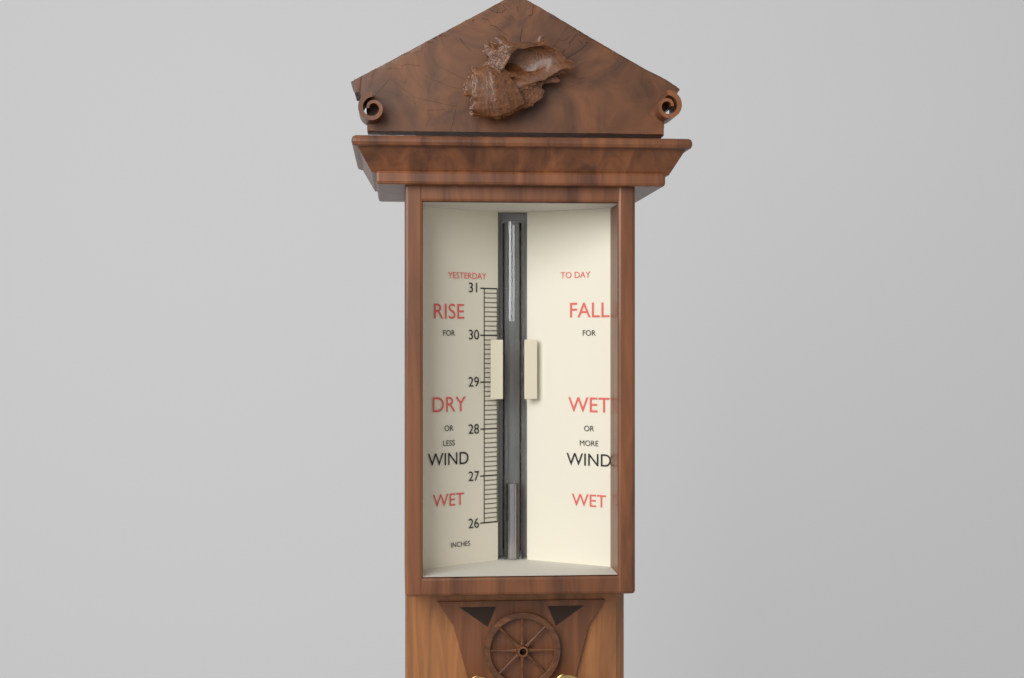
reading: 26.8 in
